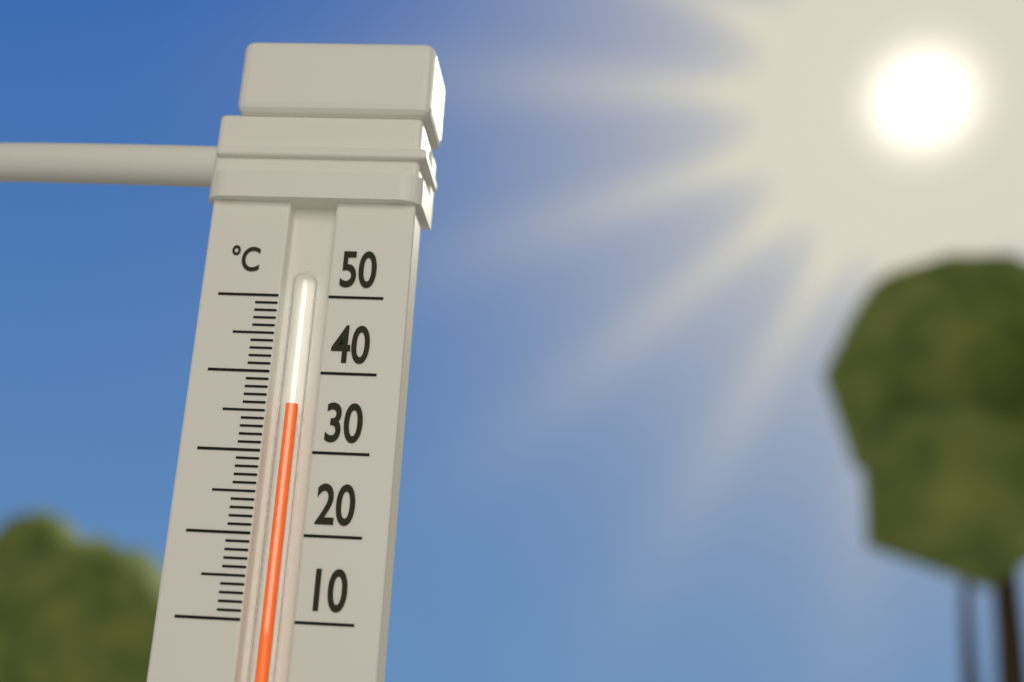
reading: 36 °C
